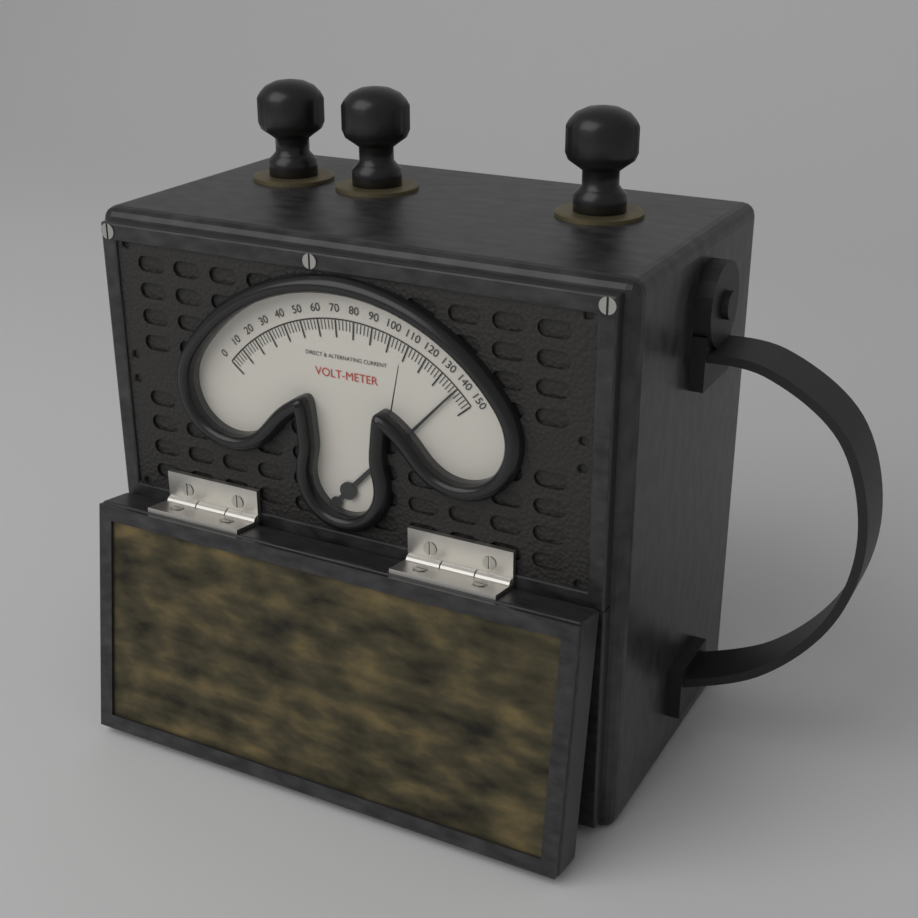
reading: 140 V
